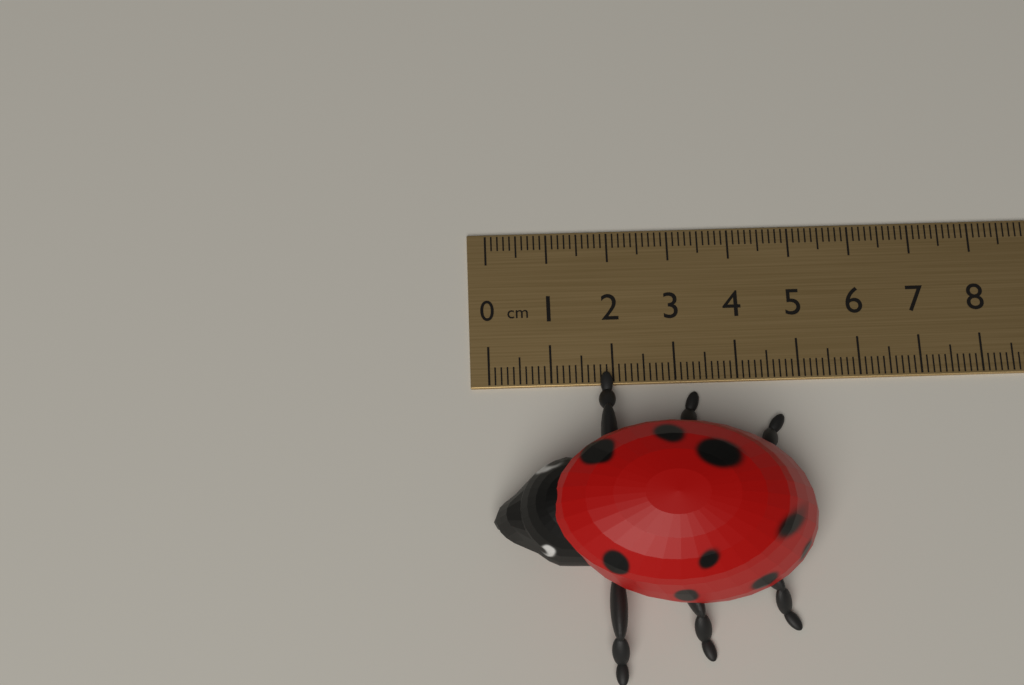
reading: 5.0 cm
